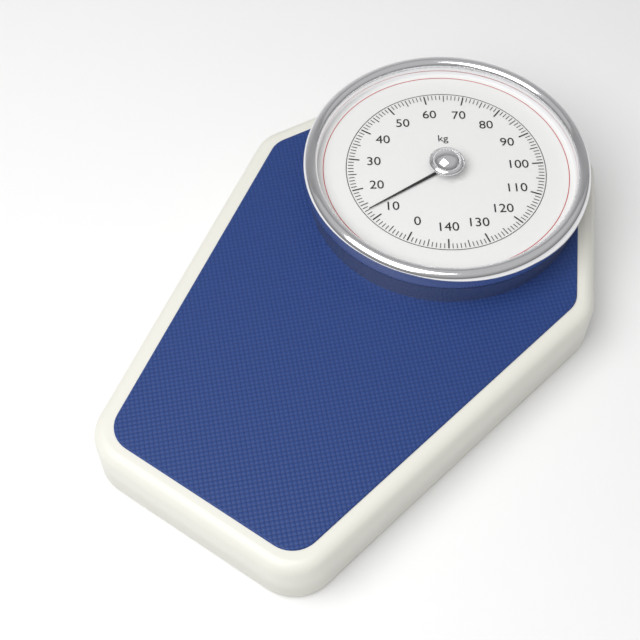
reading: 13 kg
